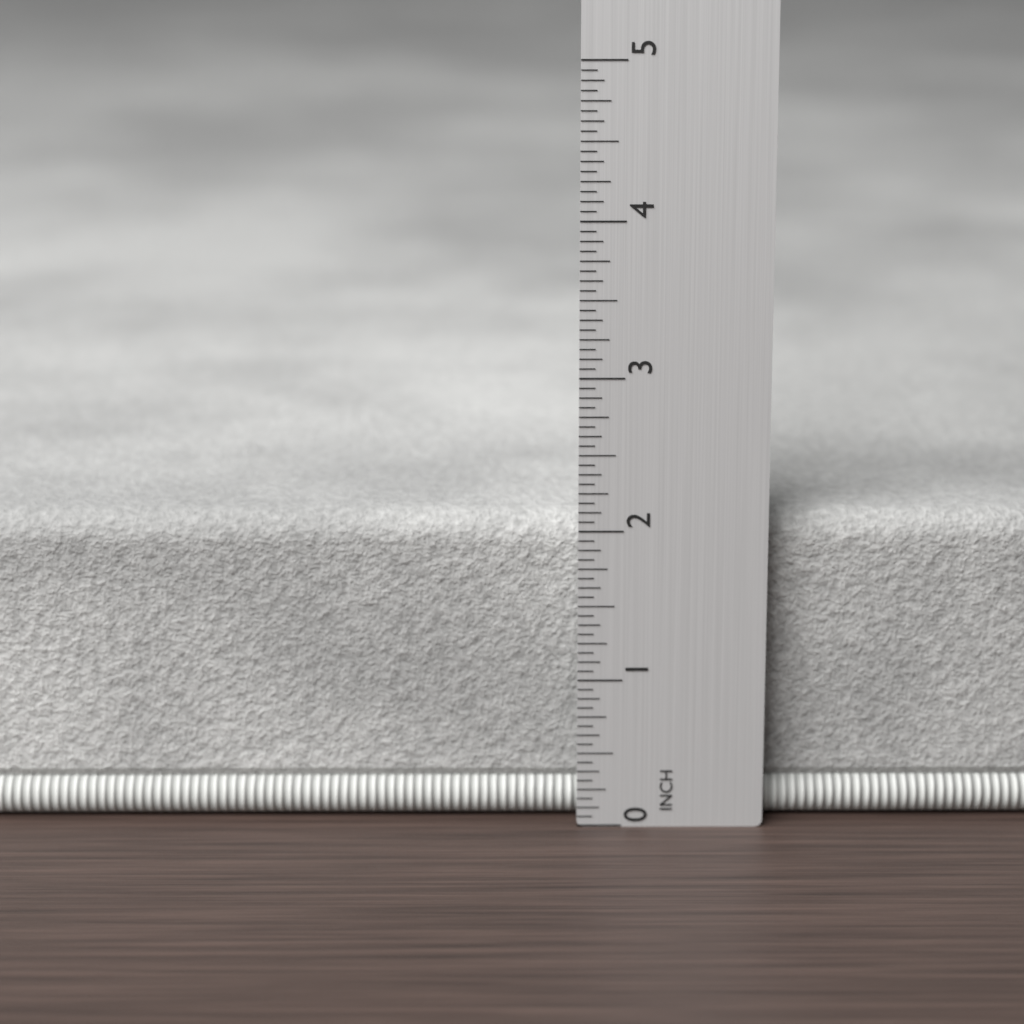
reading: 2.0625 in
